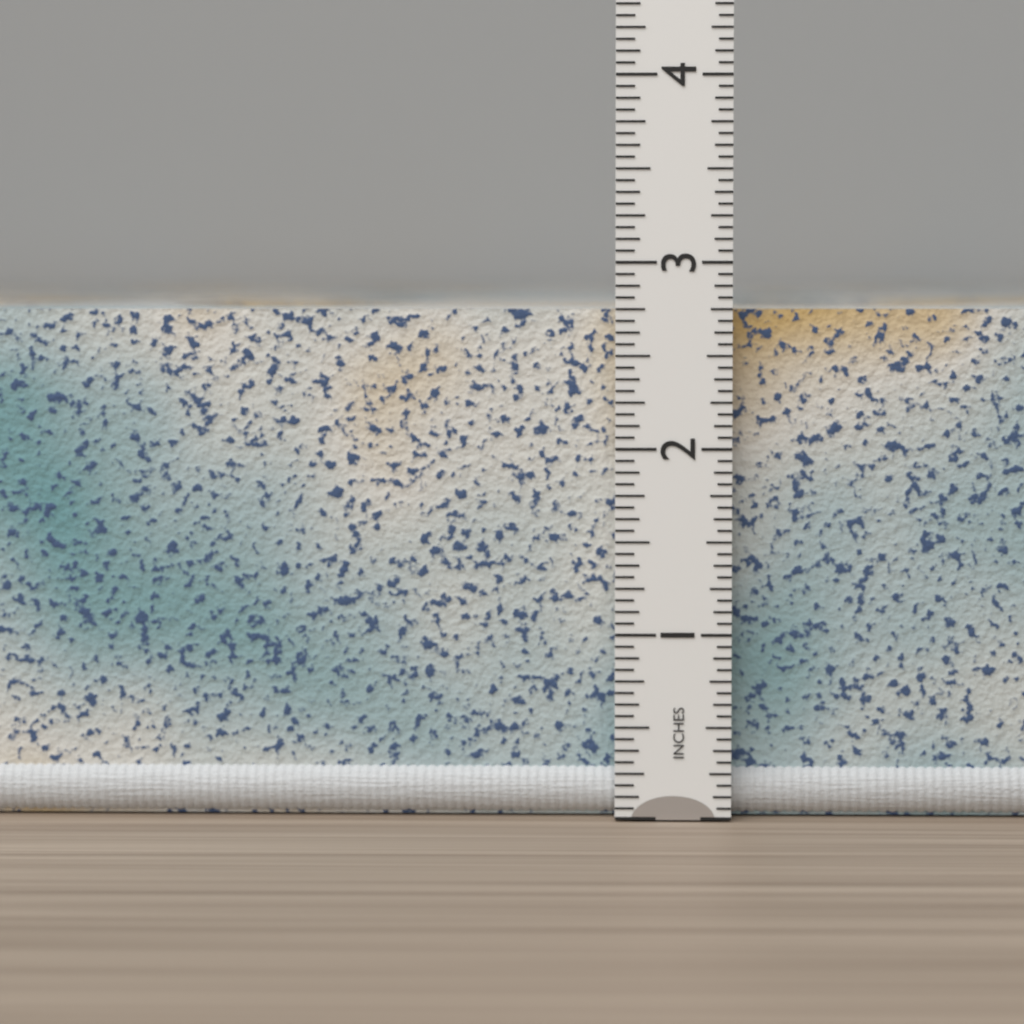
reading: 2.7500 in
